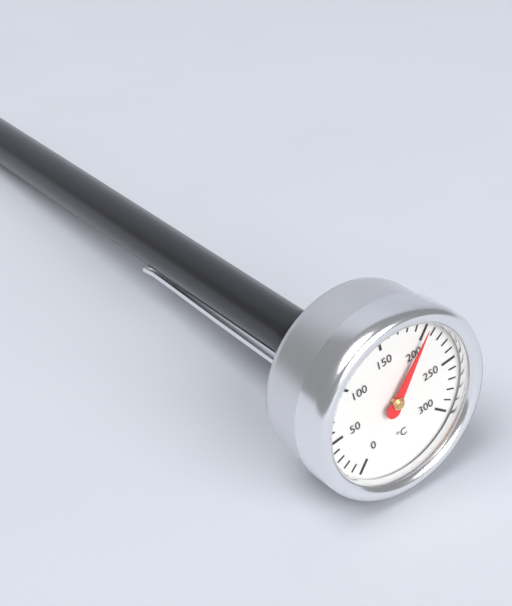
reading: 200 °C
